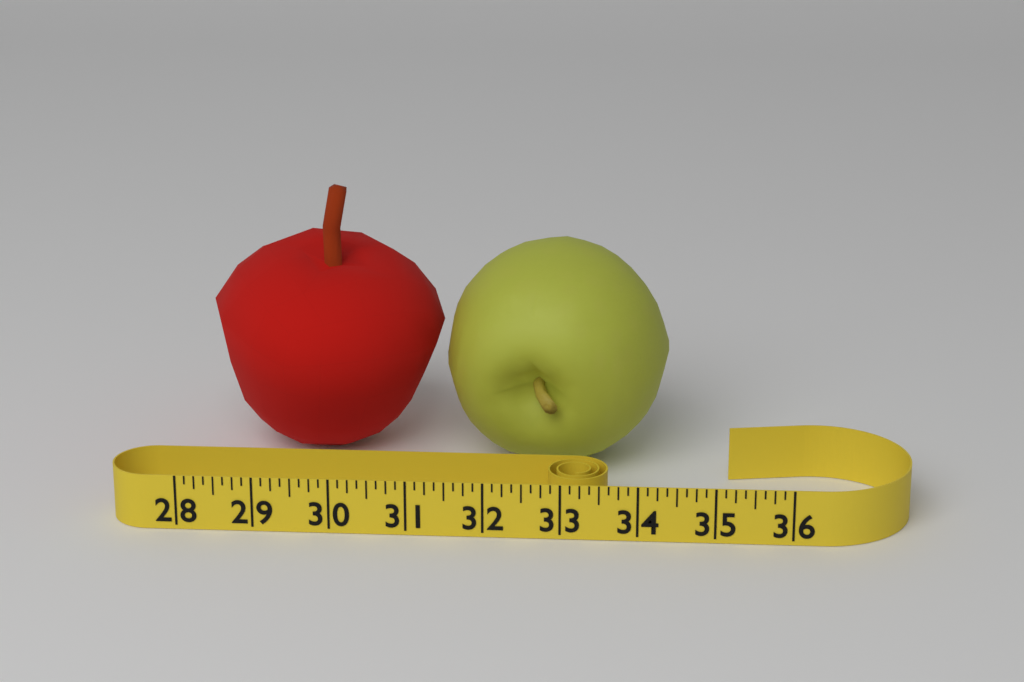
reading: 34.375 (no unit)
